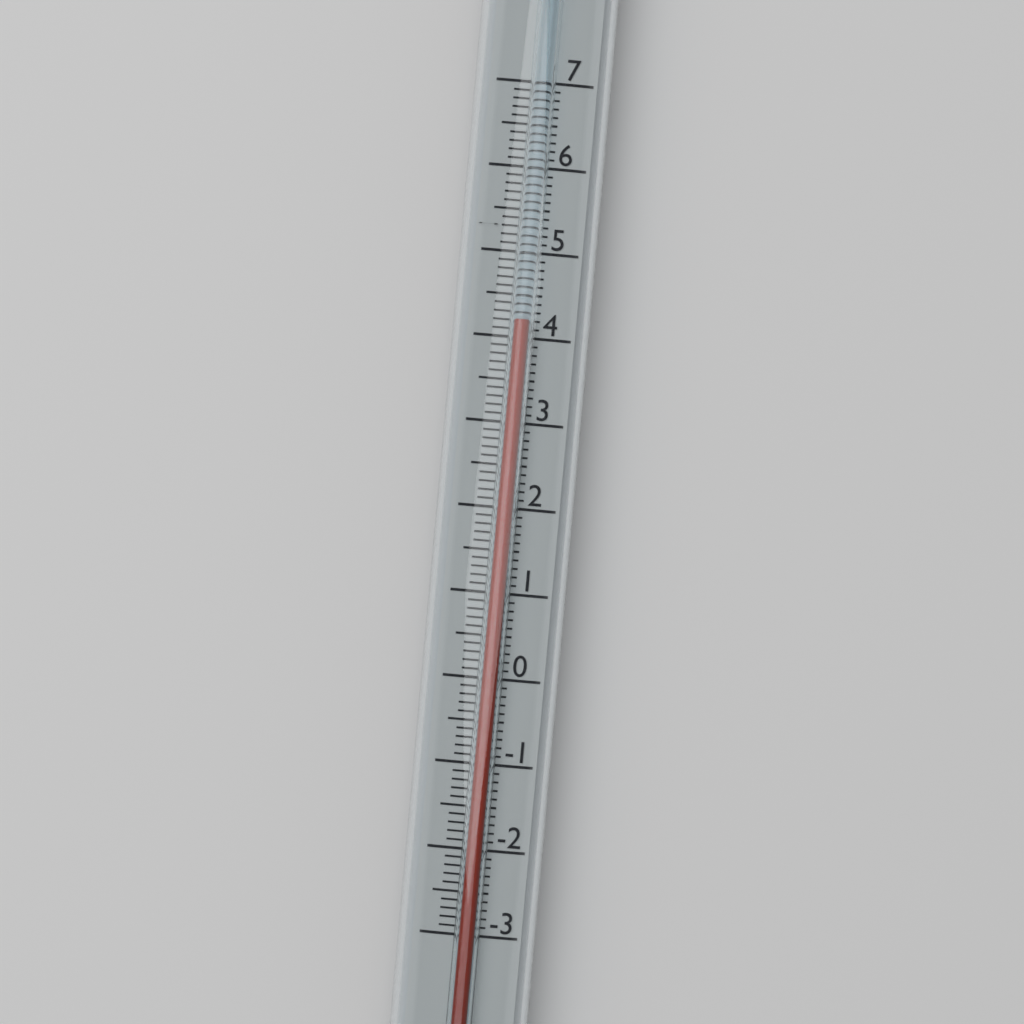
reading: 4.2 (no unit)
